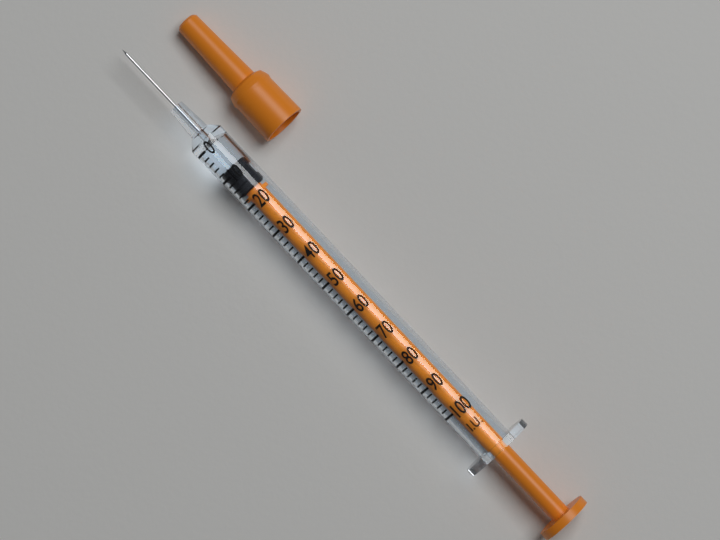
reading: 8 I.U.
